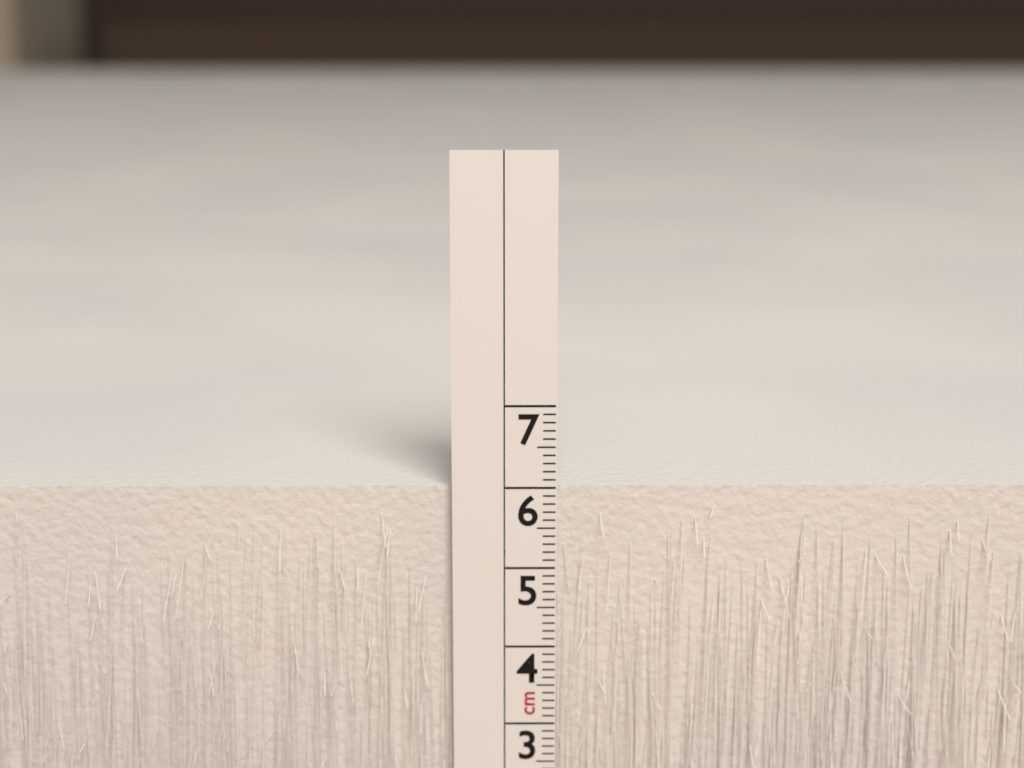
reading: 6.0 cm
